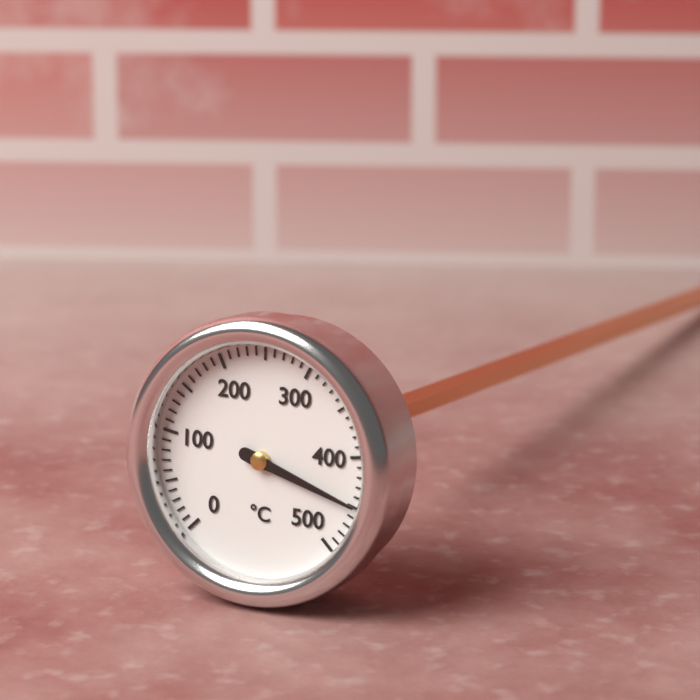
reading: 450 °C
